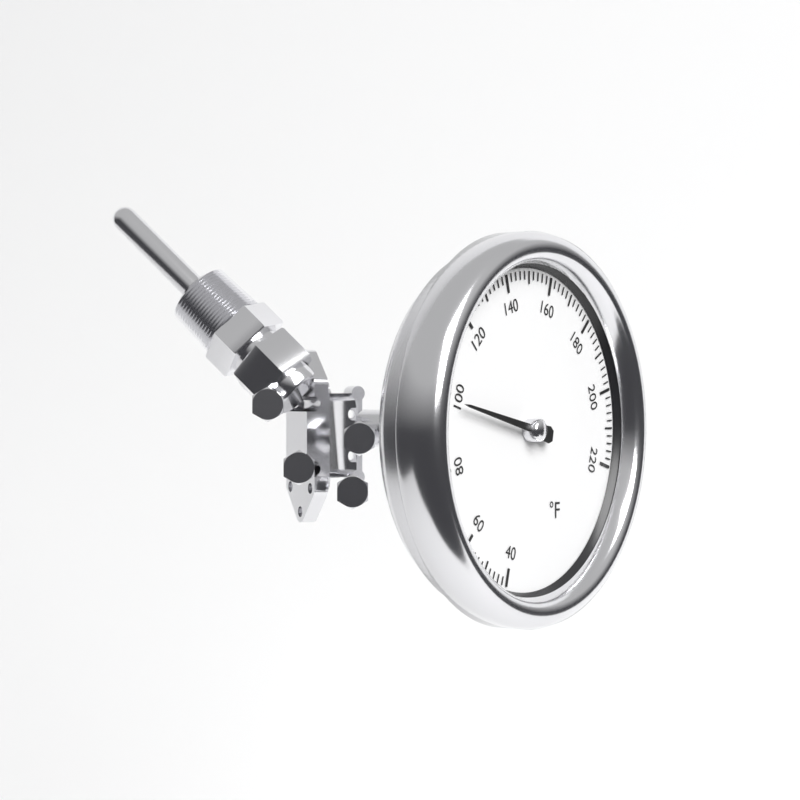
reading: 98 °F
